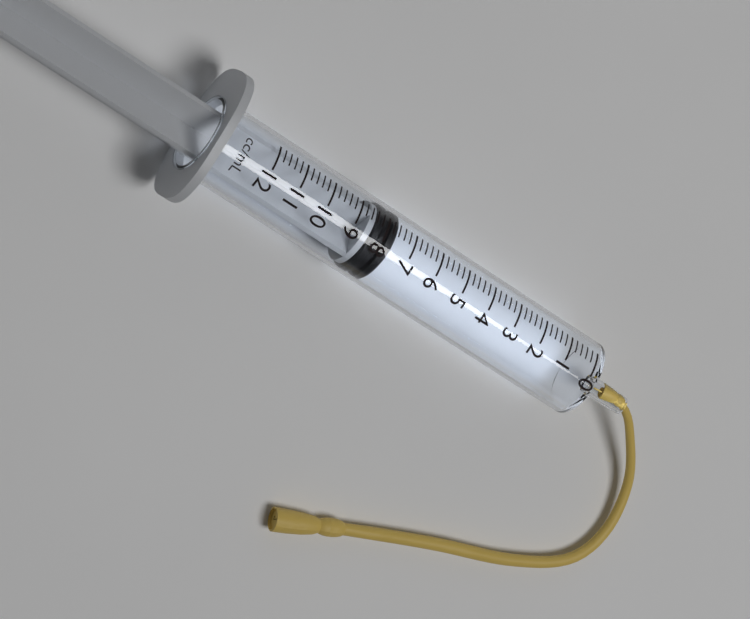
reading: 7.6 ml
